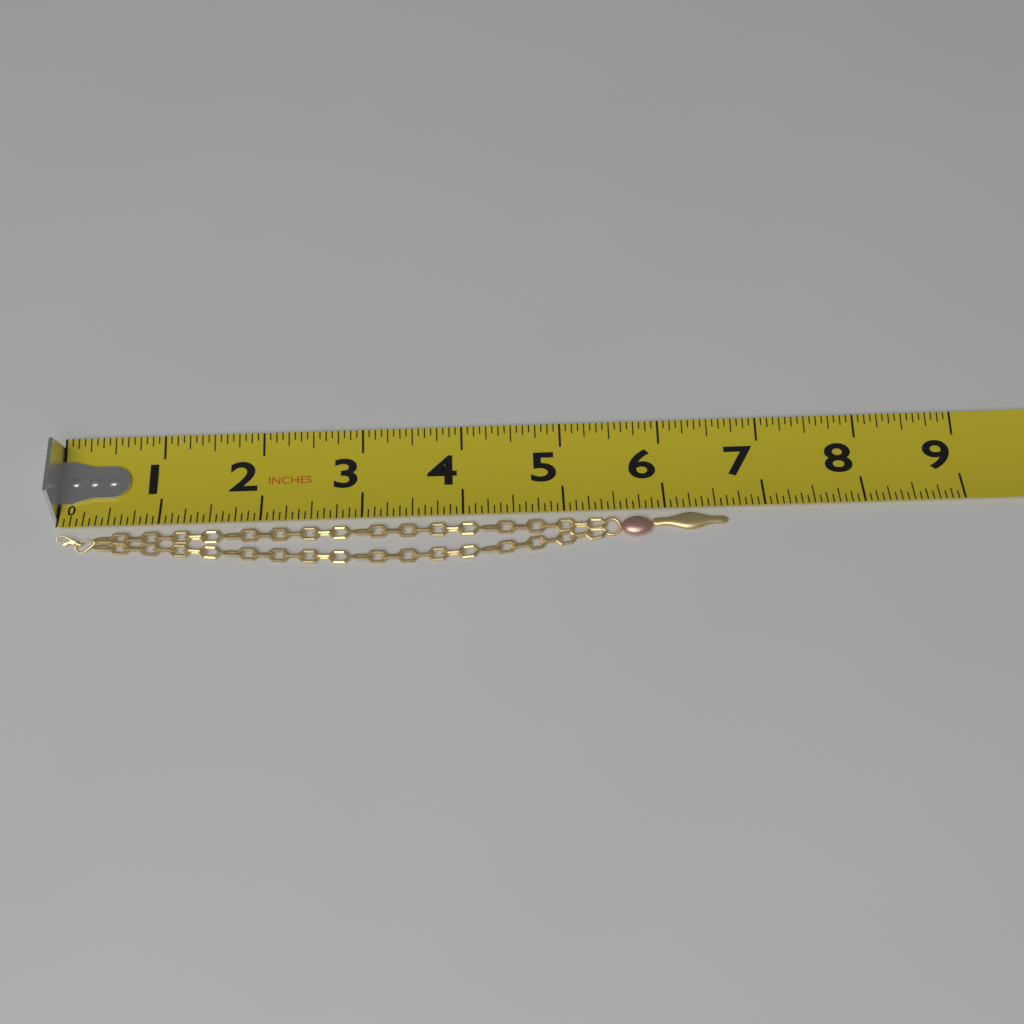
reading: 6.6250 in
